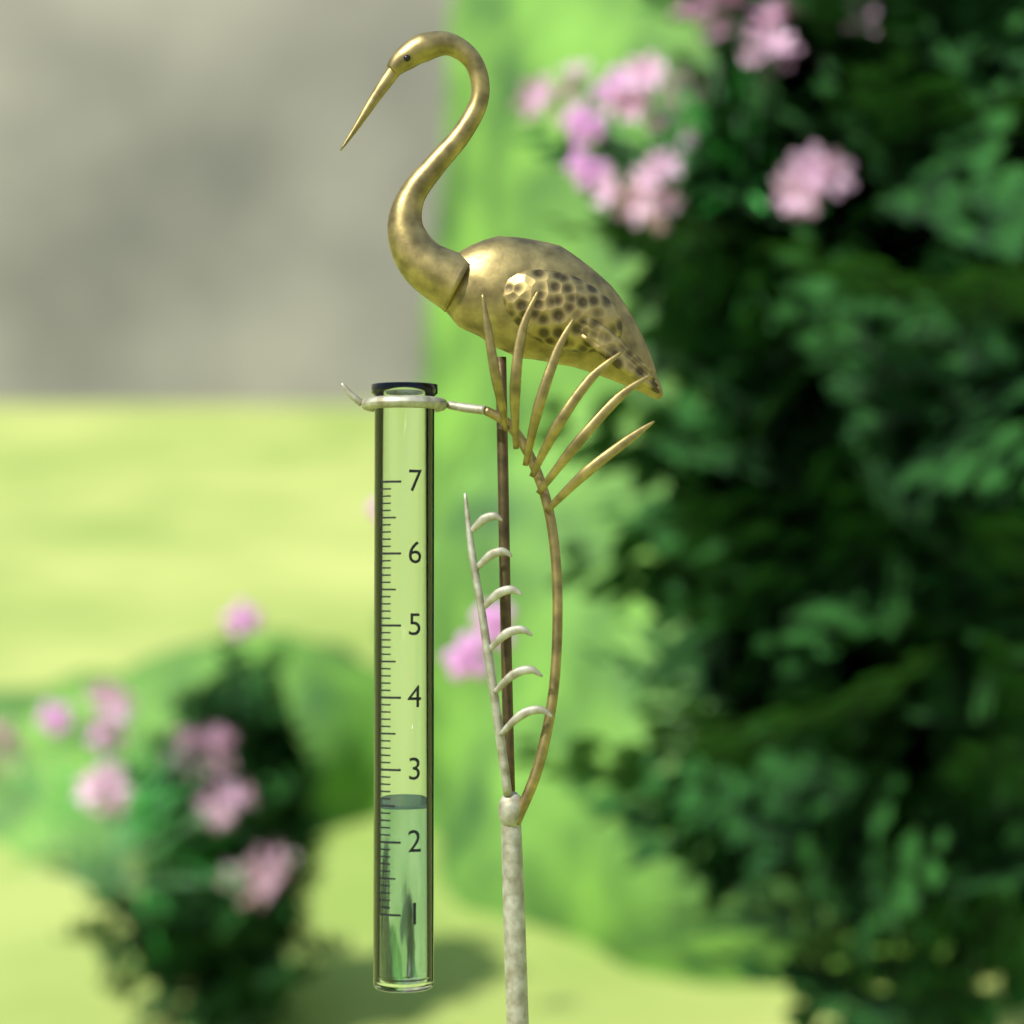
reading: 2.5 (no unit)
